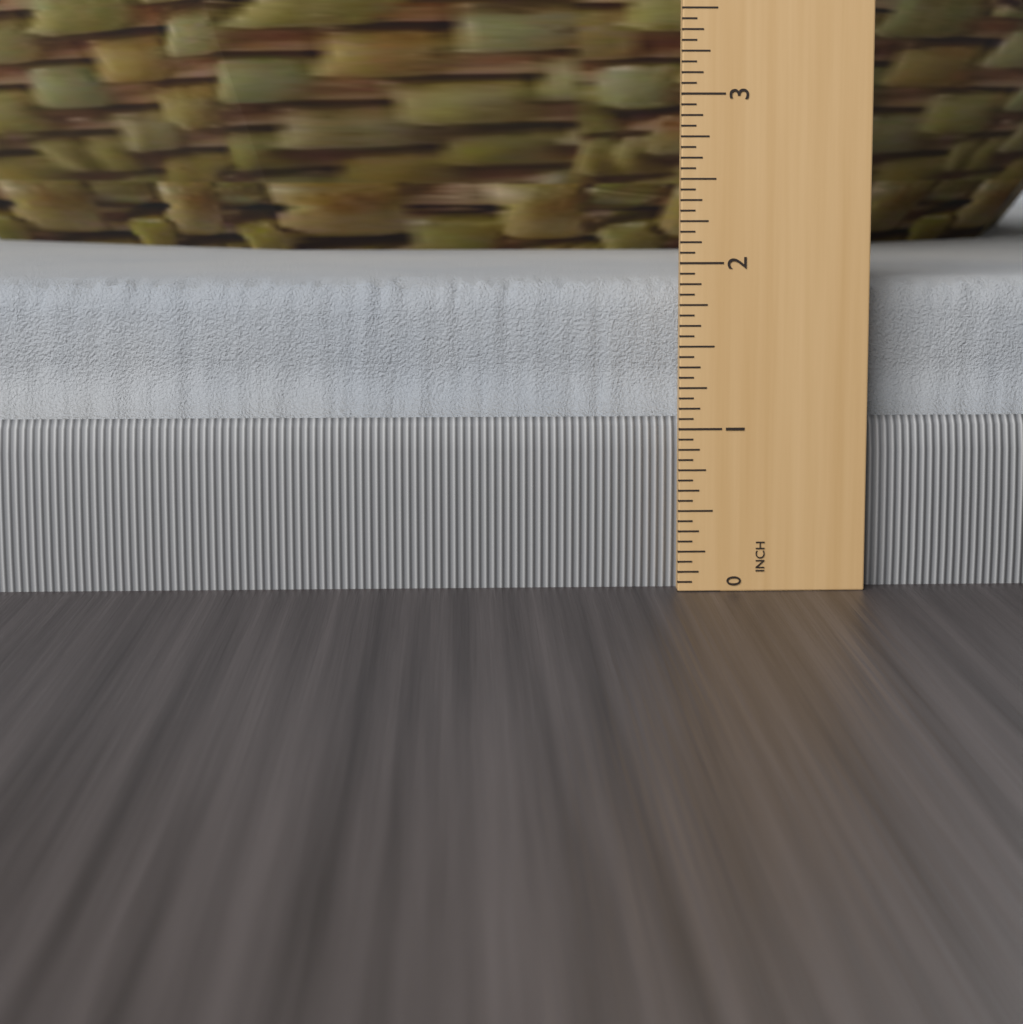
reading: 1.8750 in
